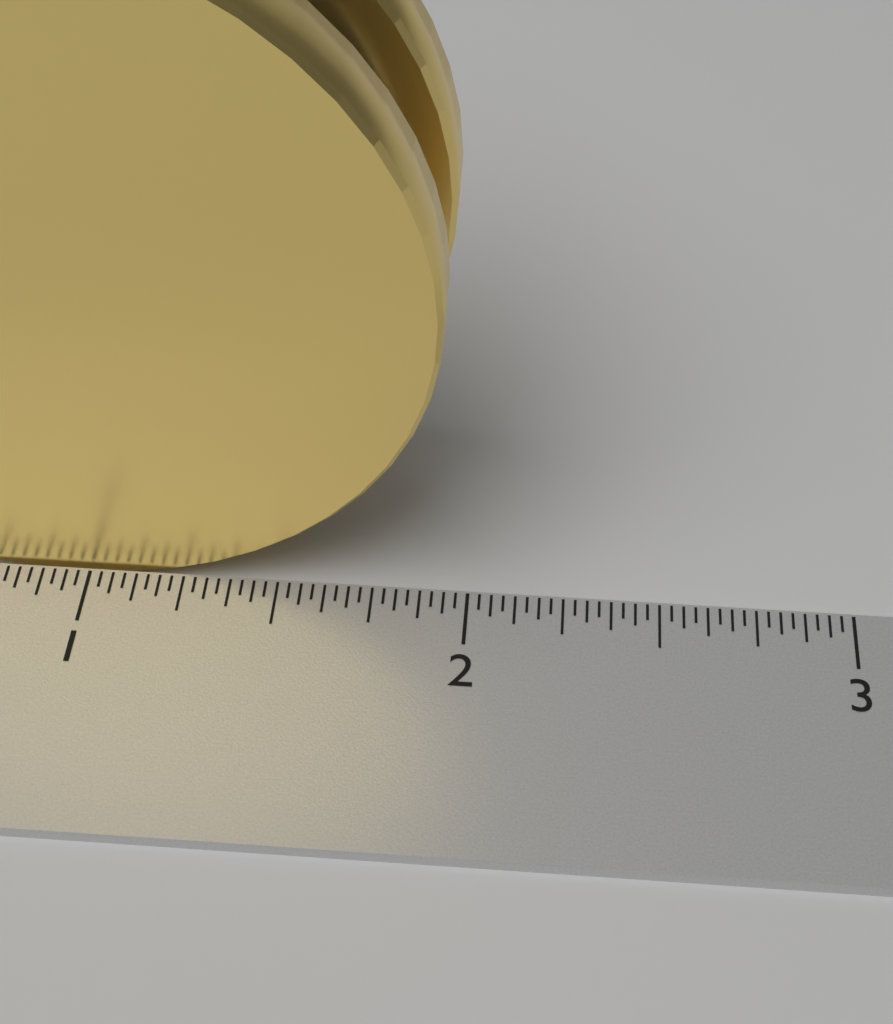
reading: 1.93750 inch
